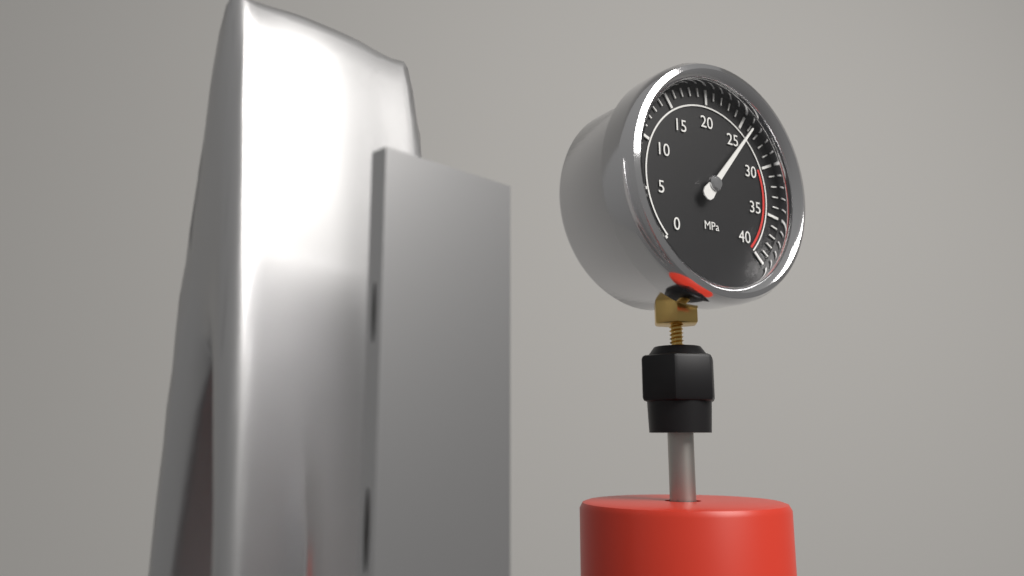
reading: 26 MPa
